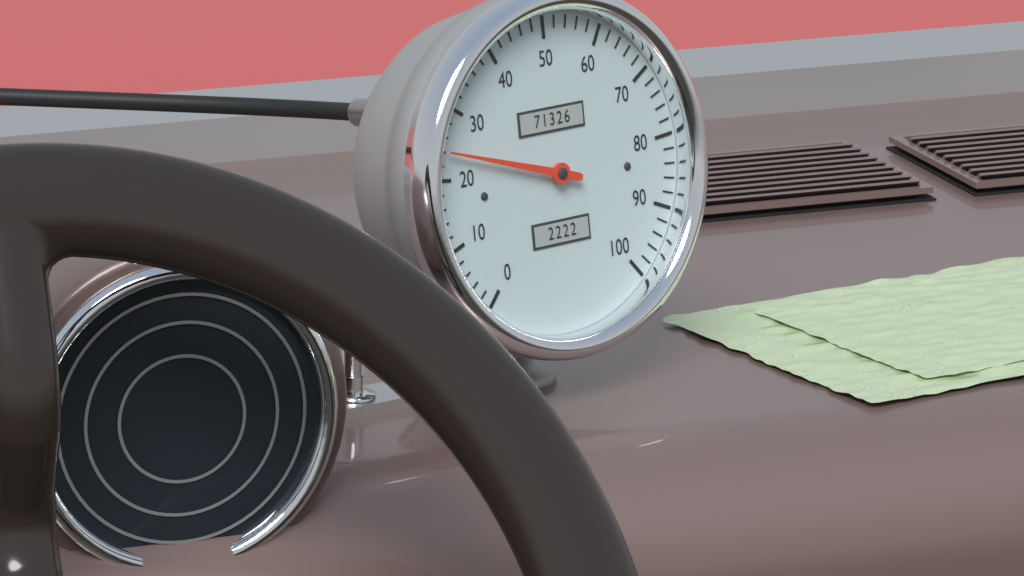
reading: 24 (no unit)
